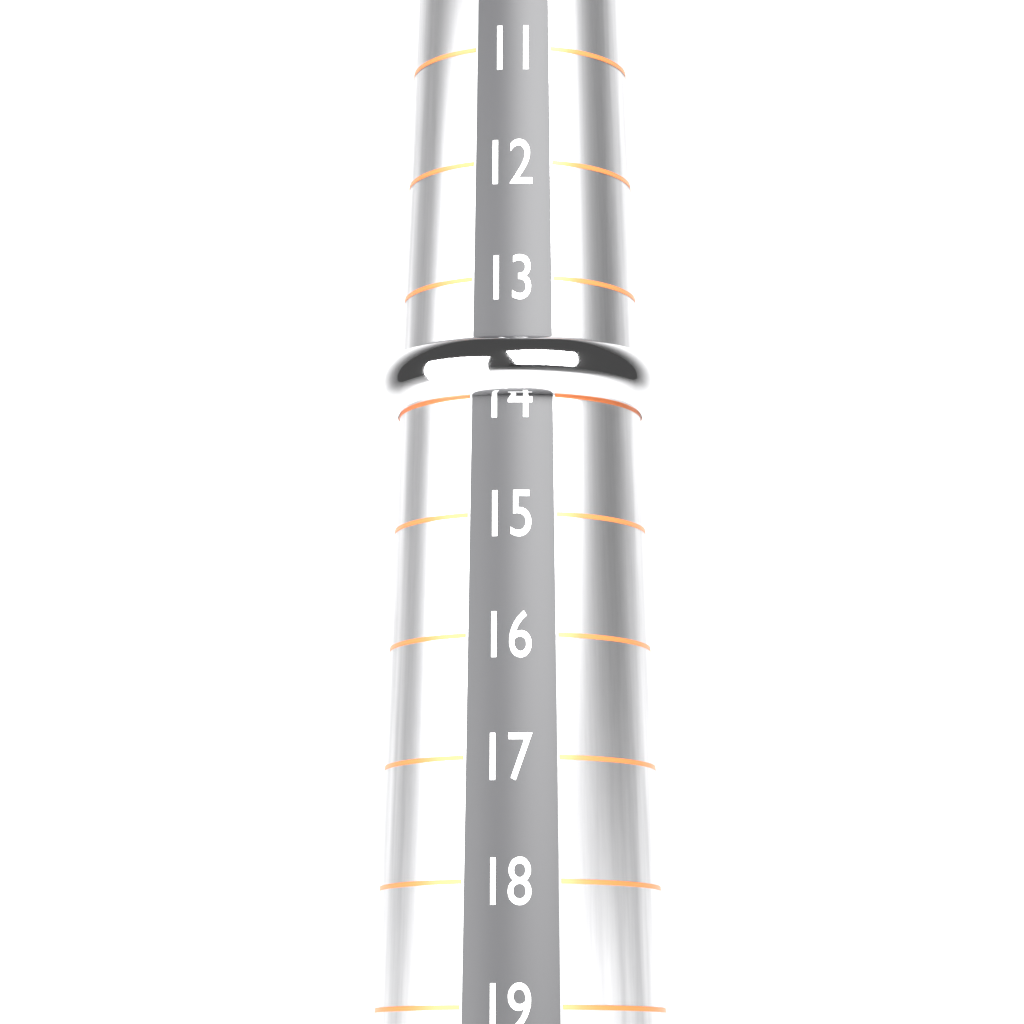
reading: 14 (no unit)
